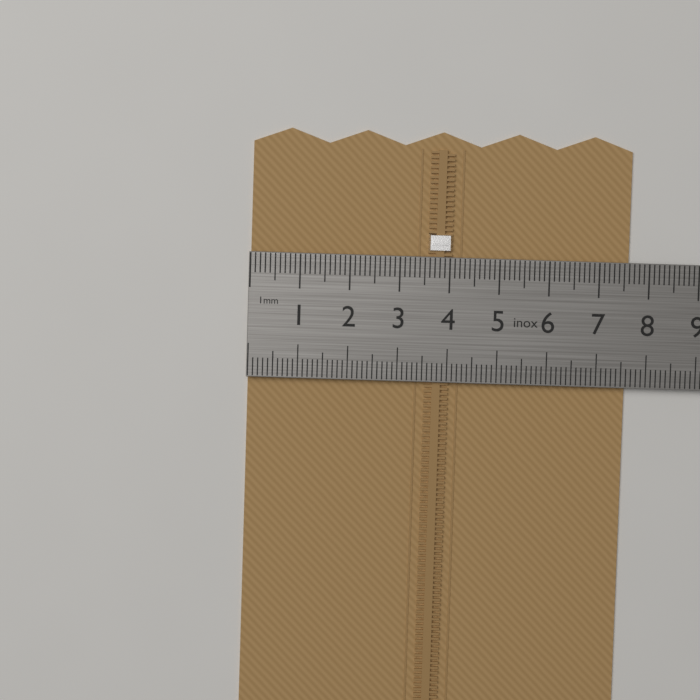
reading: 7.6 cm
